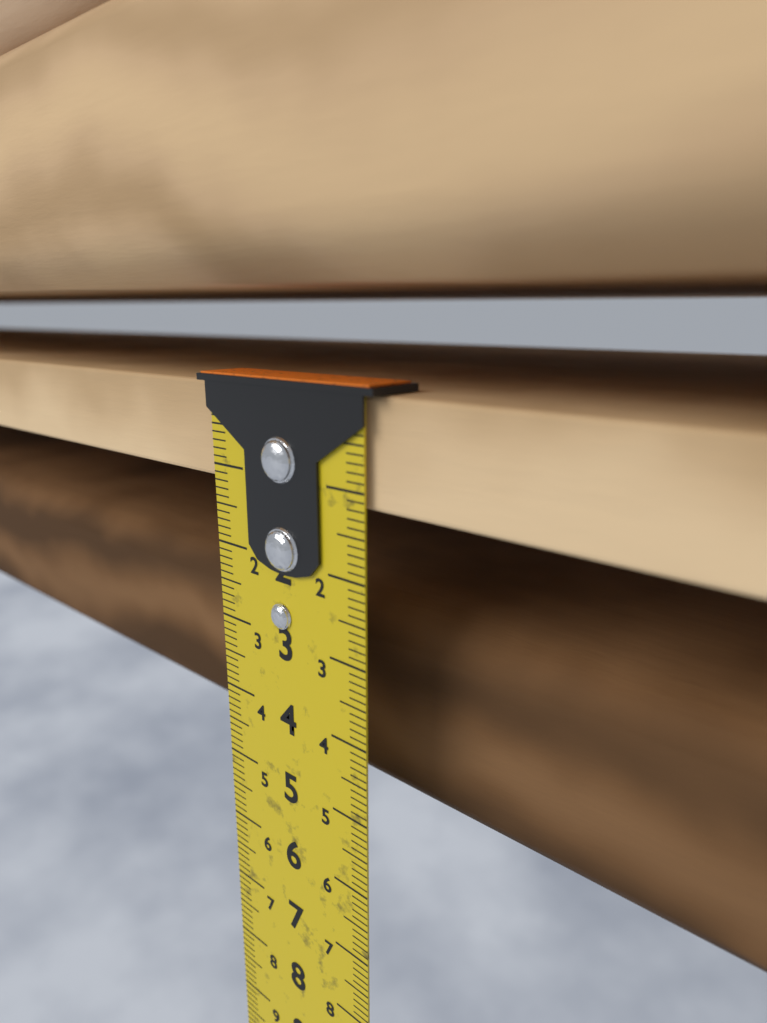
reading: 1.2 cm
